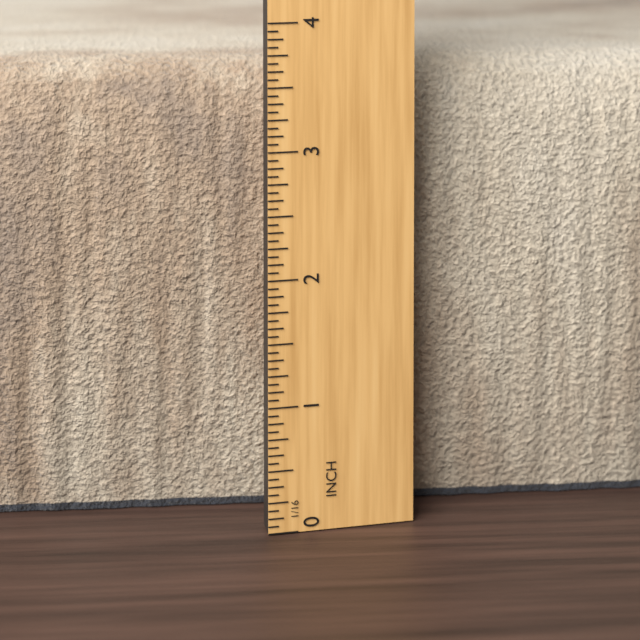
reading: 3.6250 in
